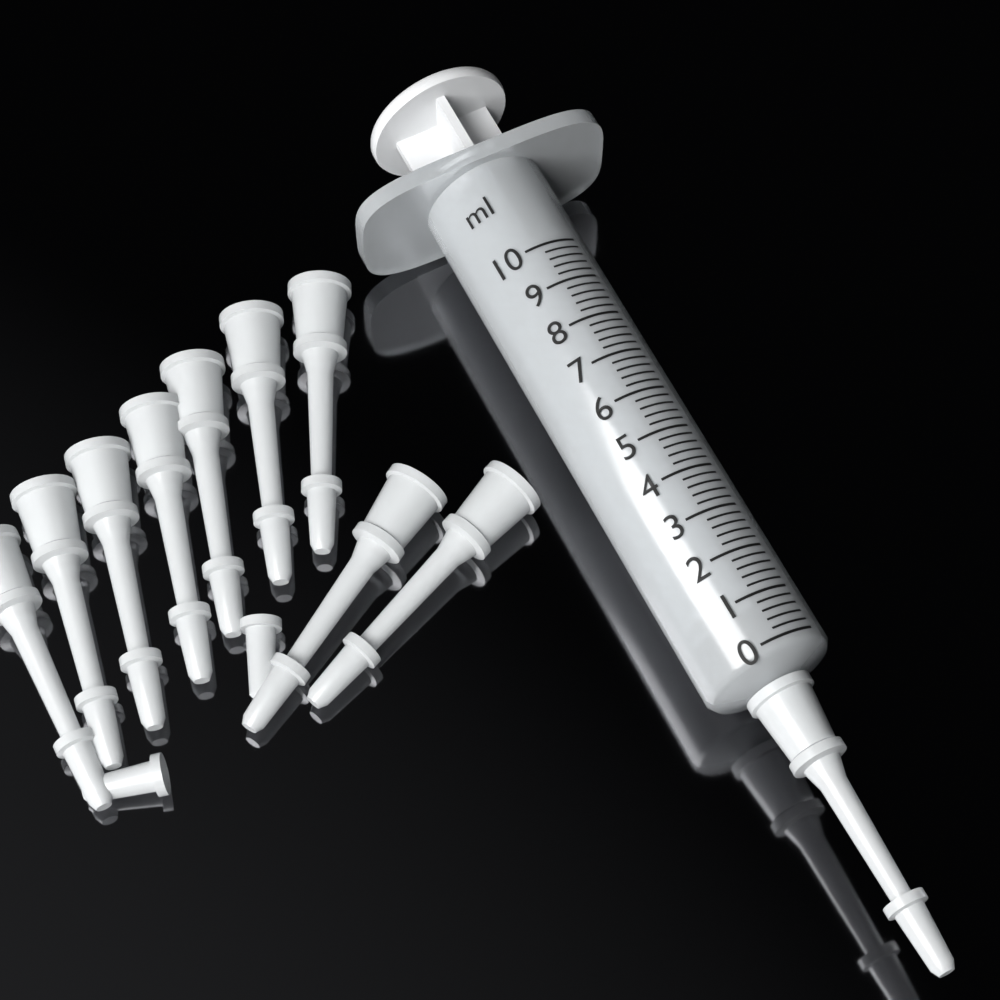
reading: 0.0 ml
